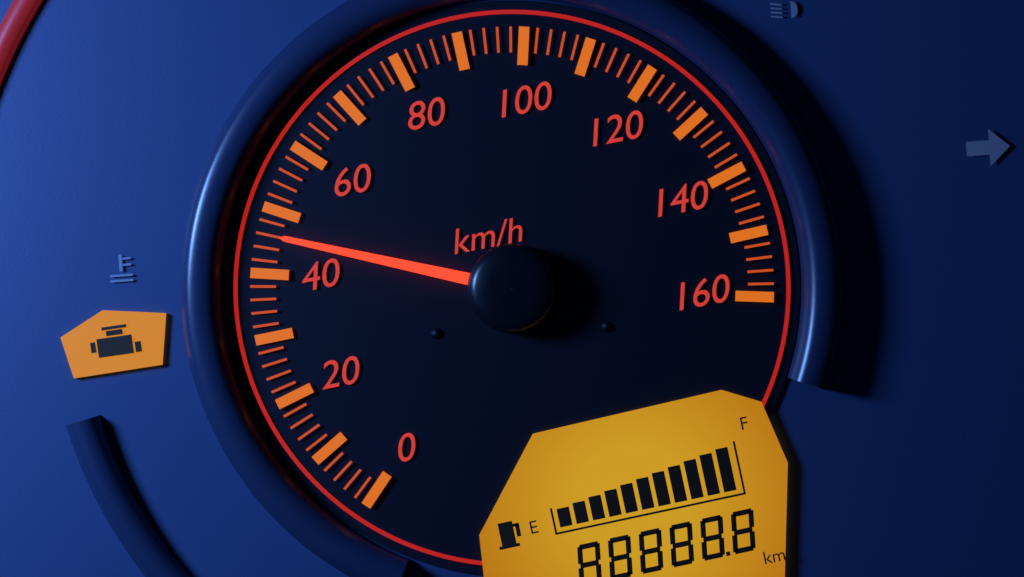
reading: 46 km/h
